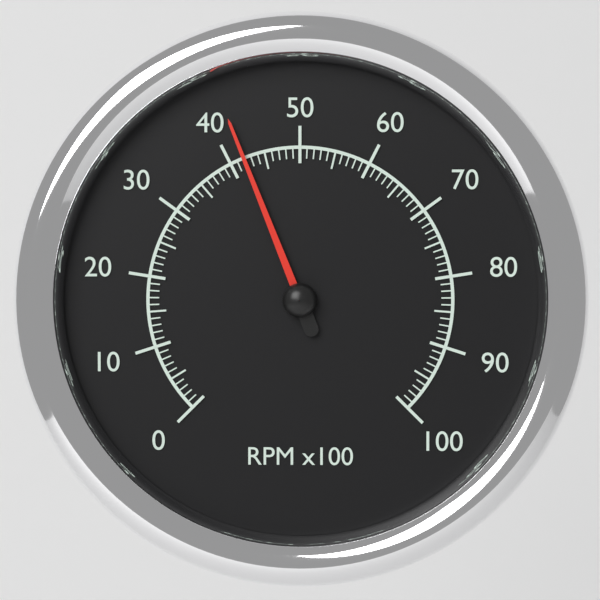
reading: 42 RPM x100
